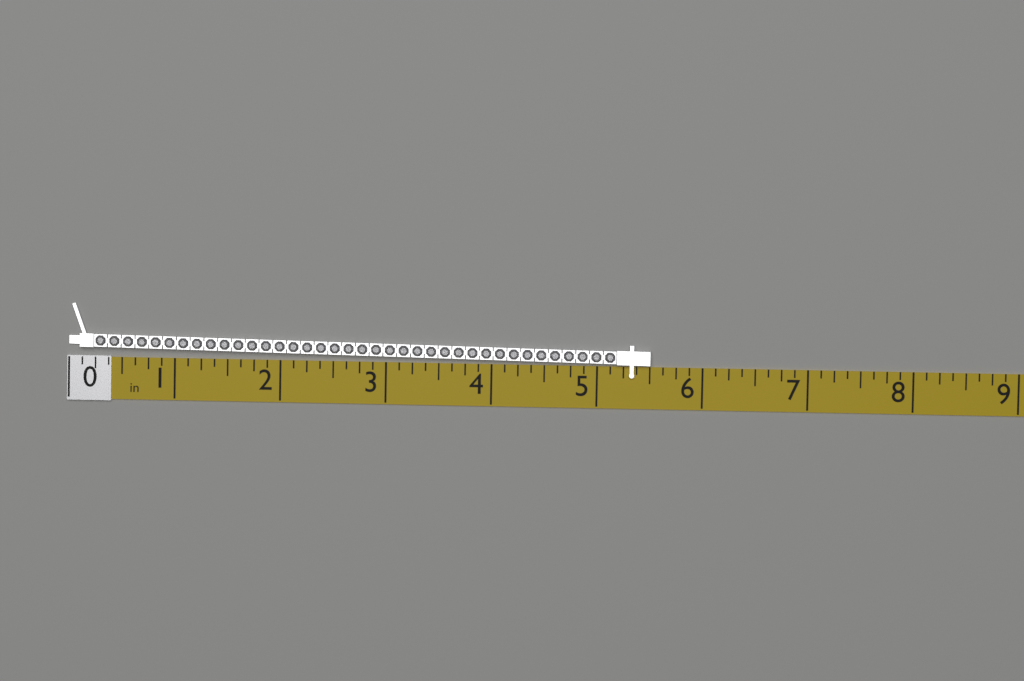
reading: 5.500 in
